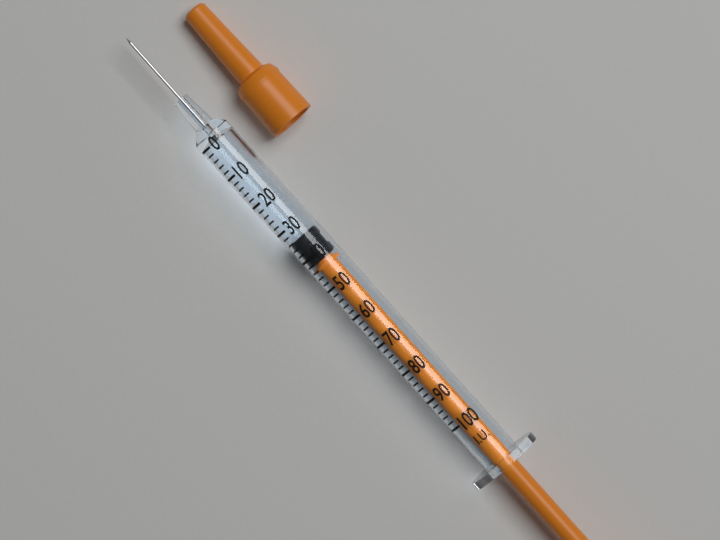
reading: 34 I.U.
